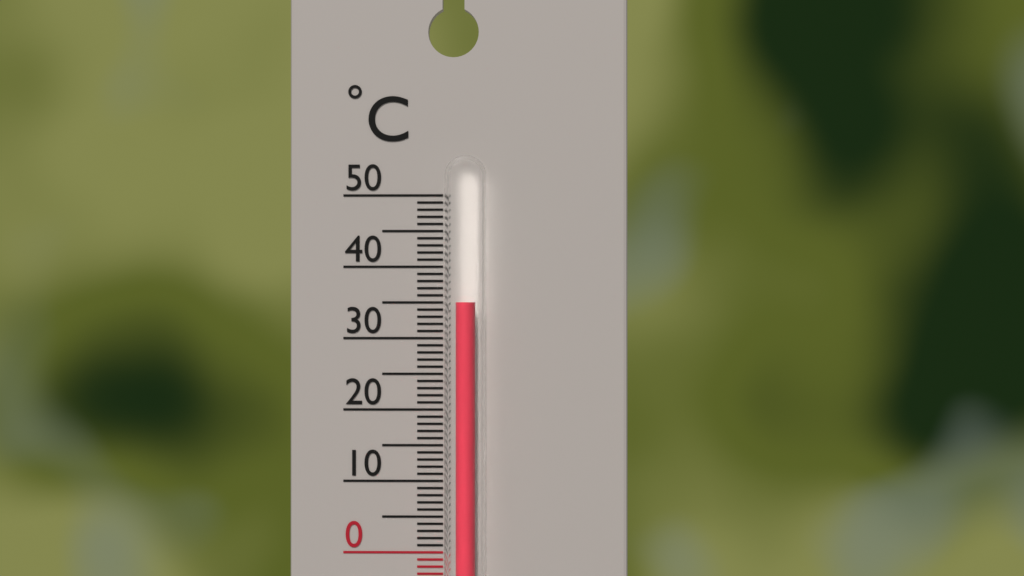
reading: 35 °C
